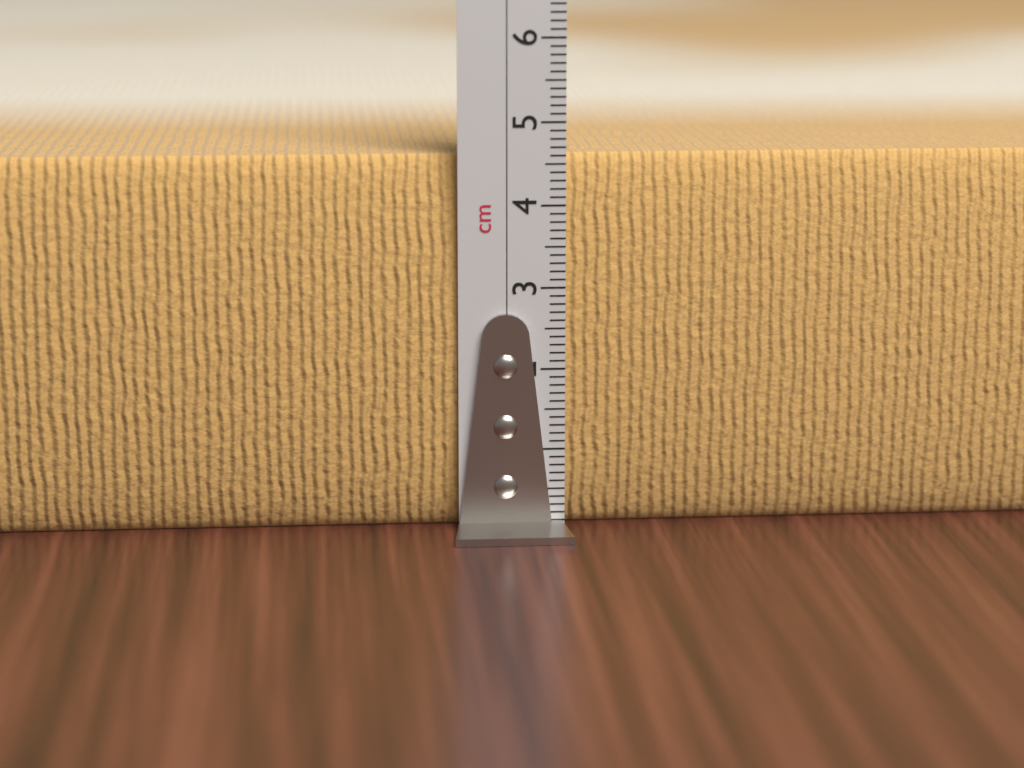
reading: 4.6 cm
